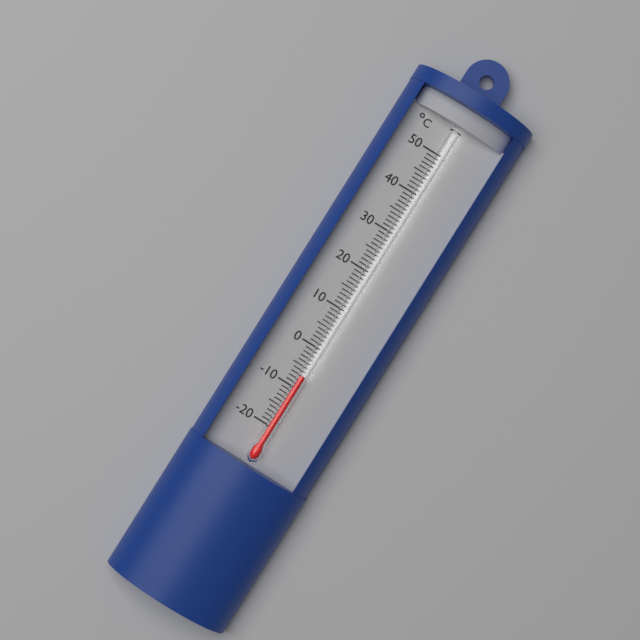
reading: -7 °C
